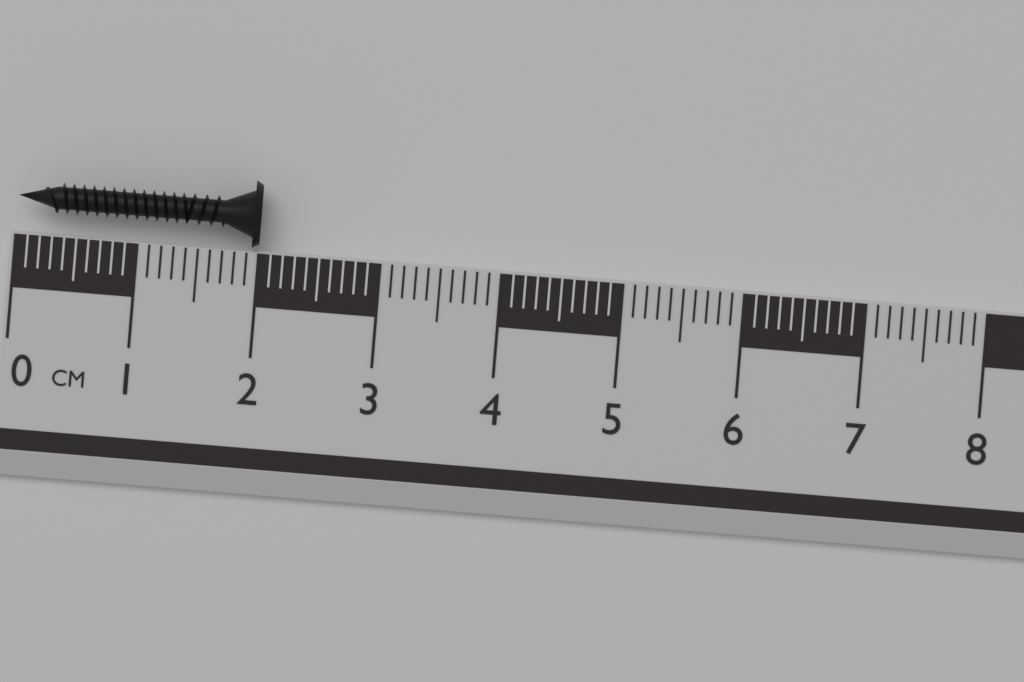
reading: 2.0 cm
